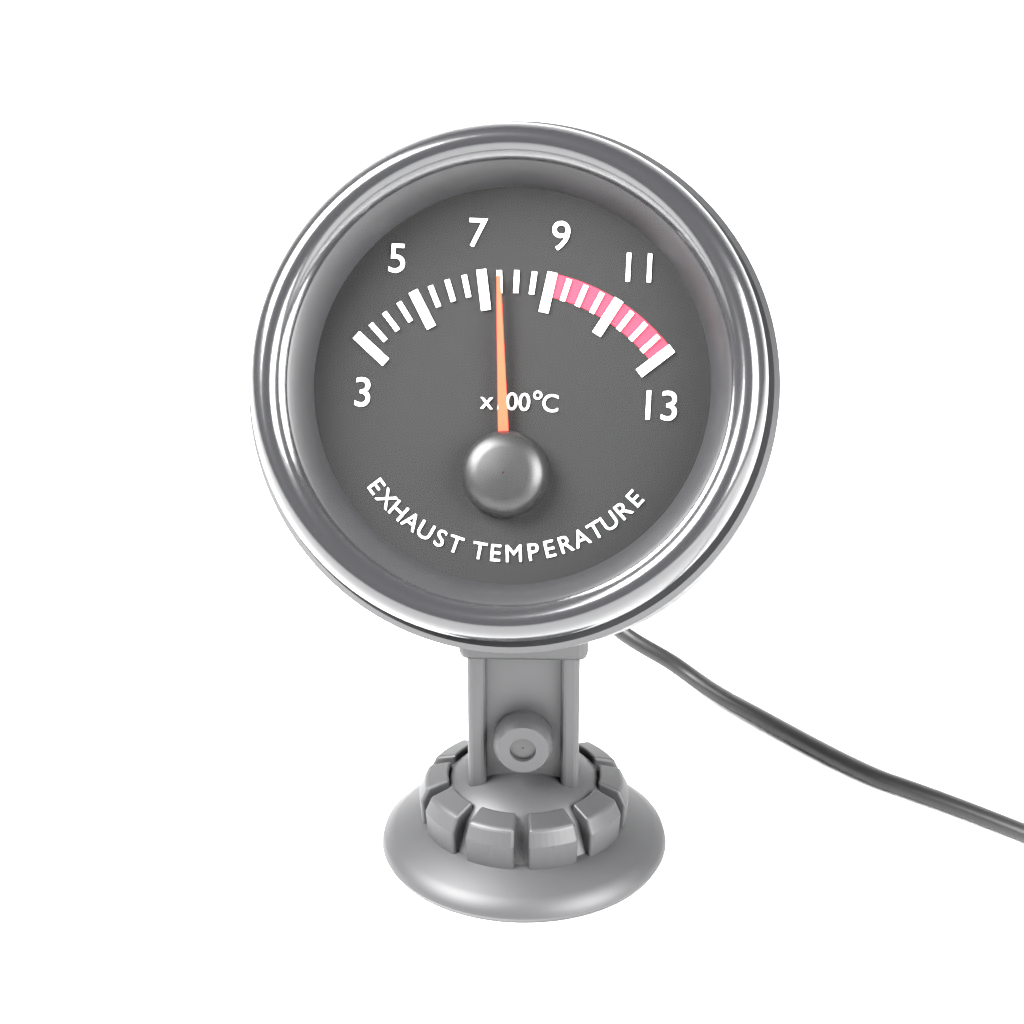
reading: 7.5 x100°C
